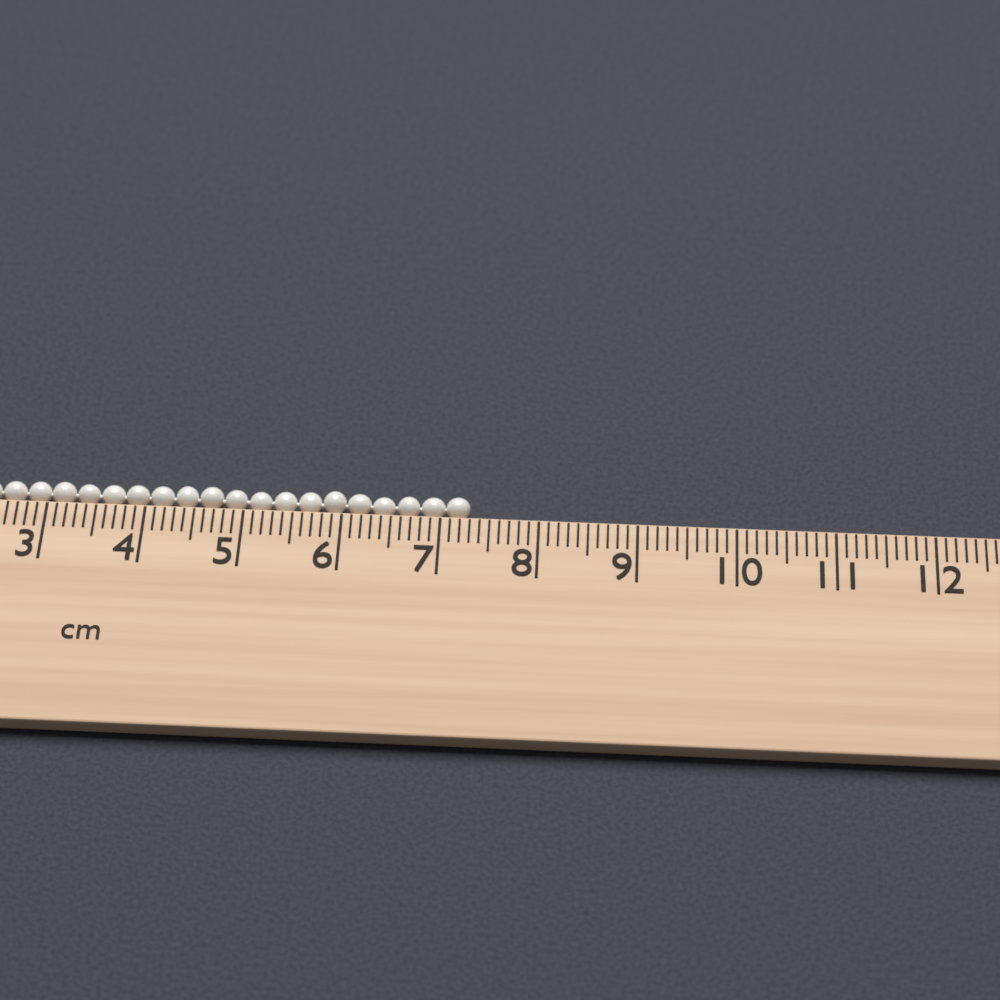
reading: 7.3 cm
